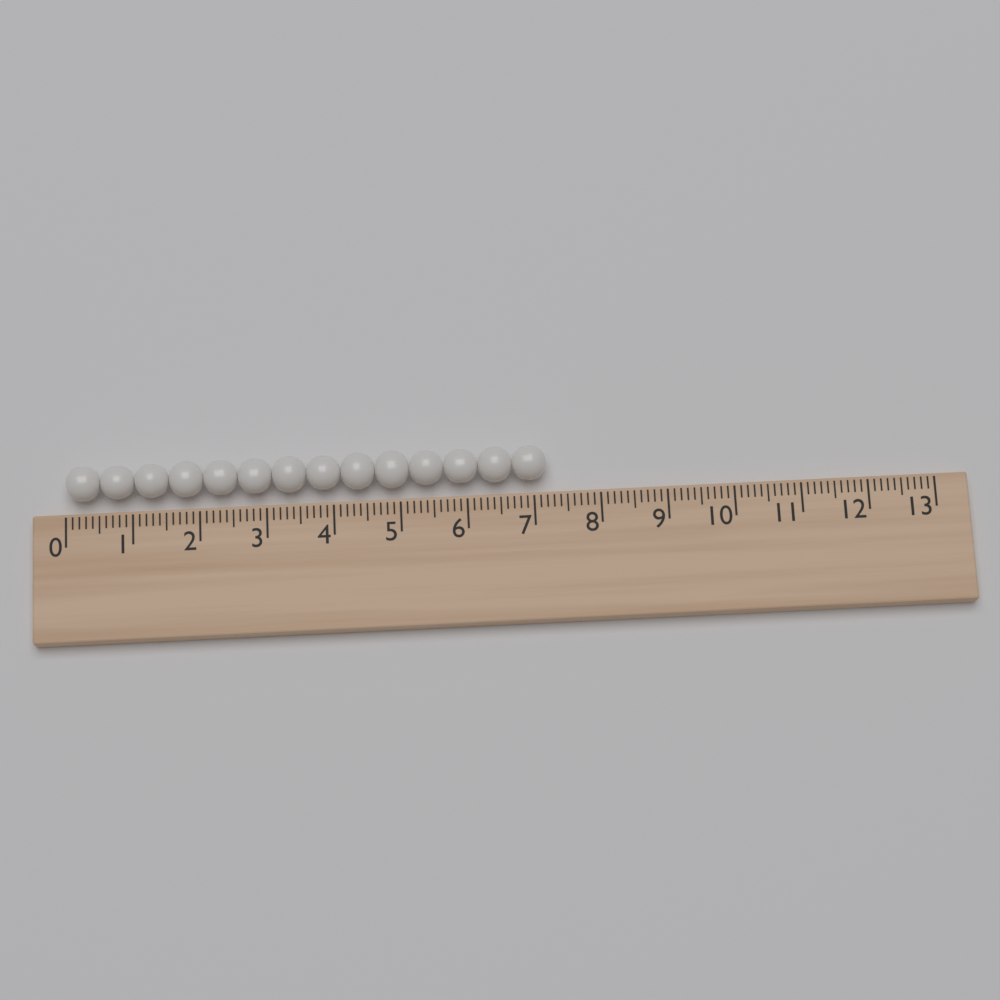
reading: 7.2 (no unit)
